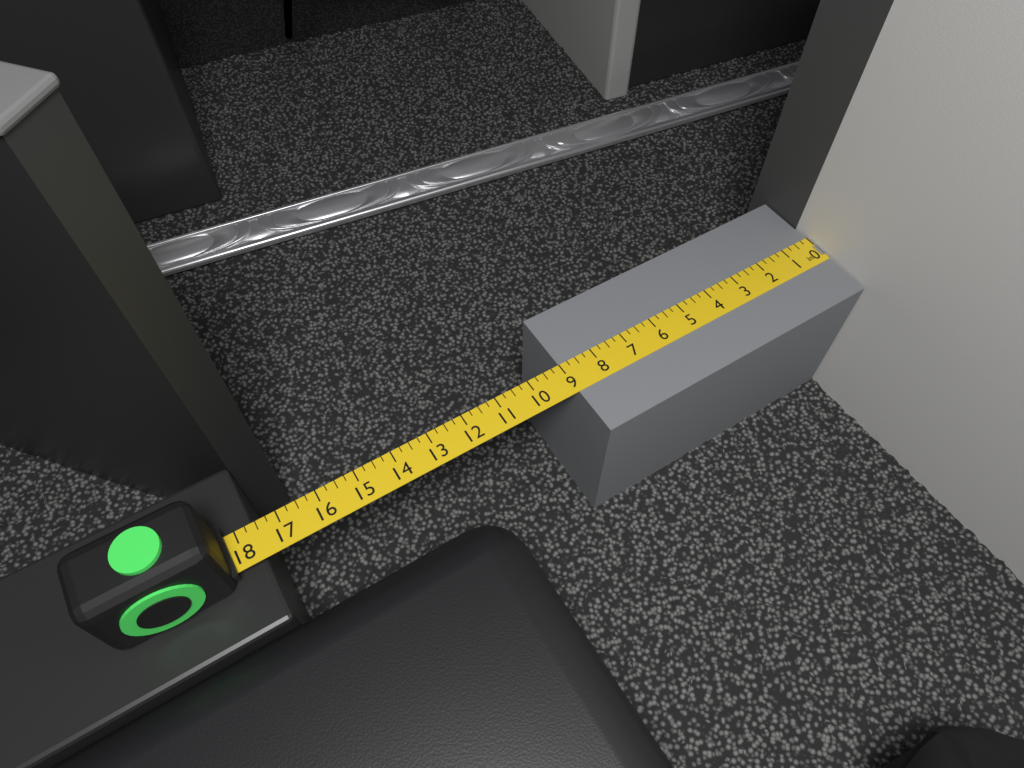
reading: 9.00 in
